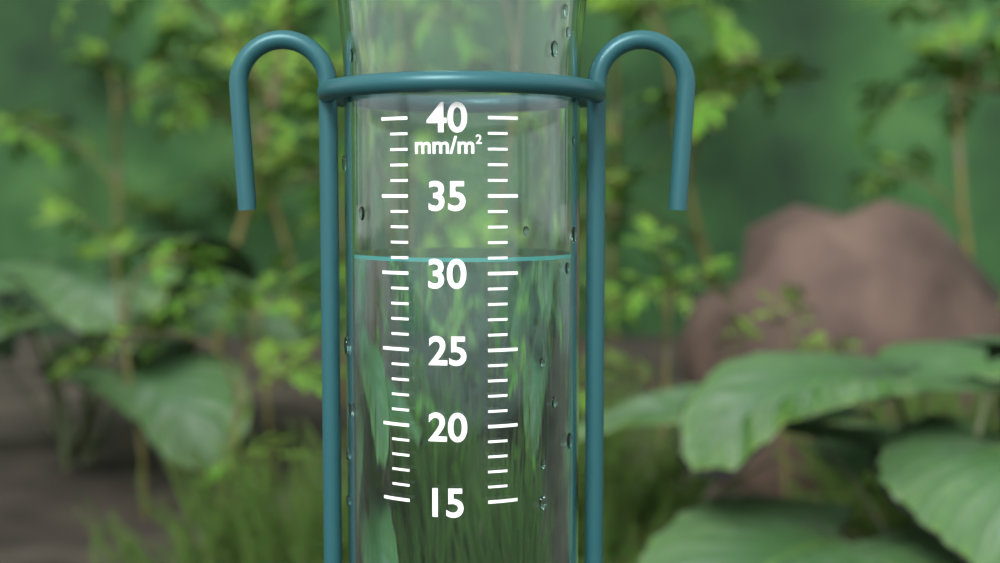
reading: 31 mm/m²
